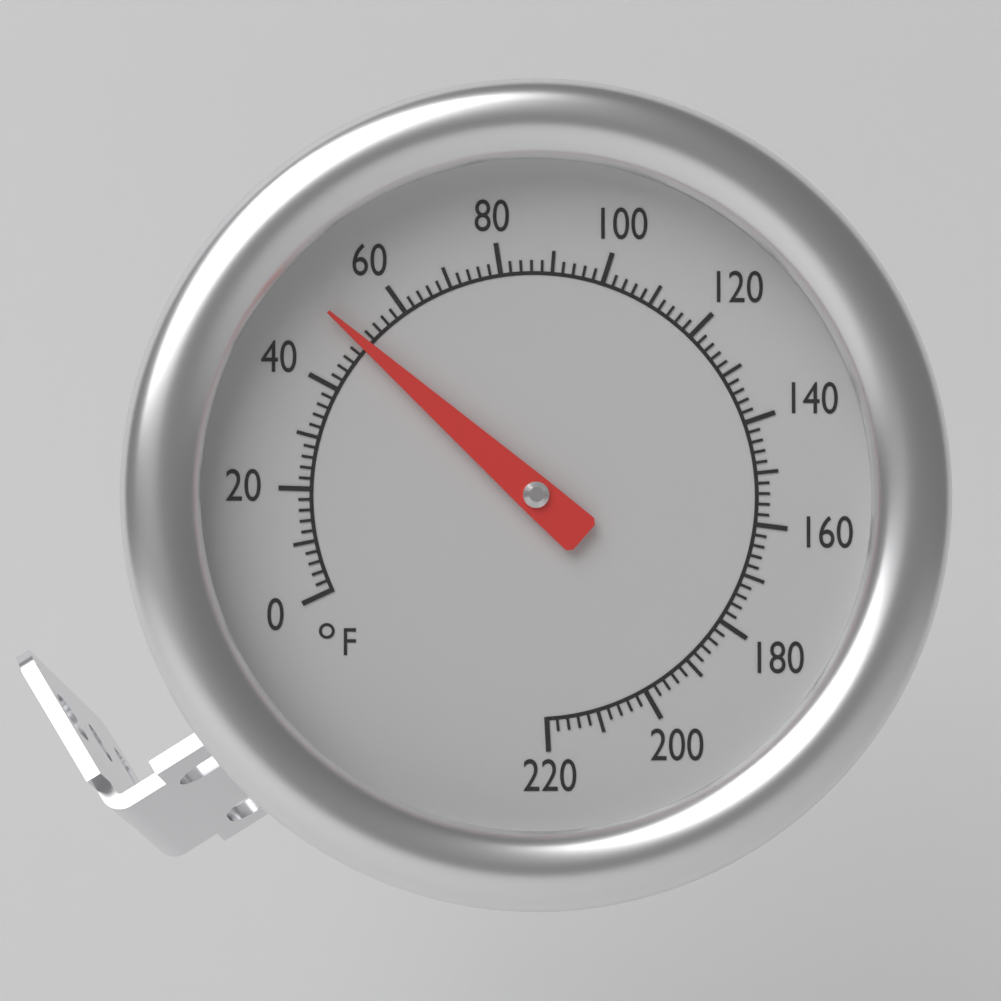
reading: 50 °F
